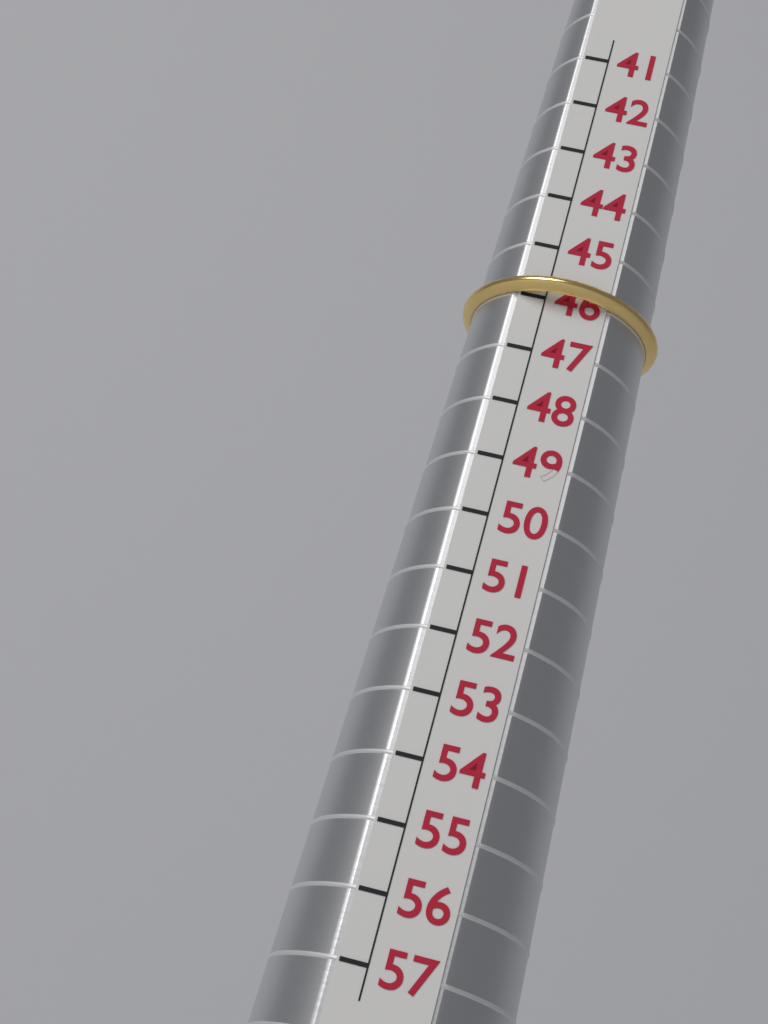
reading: 46 (no unit)
